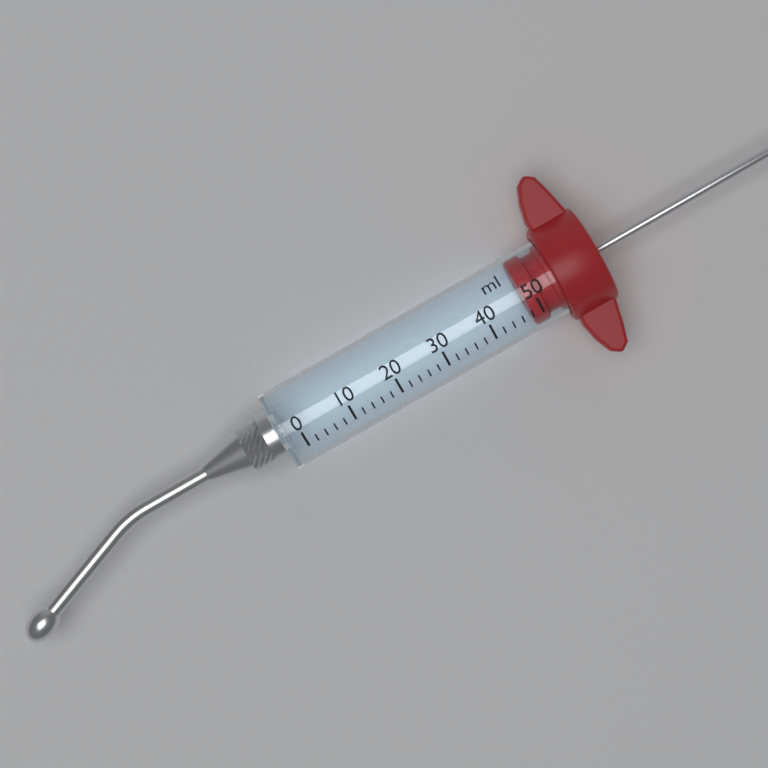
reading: 48 ml
